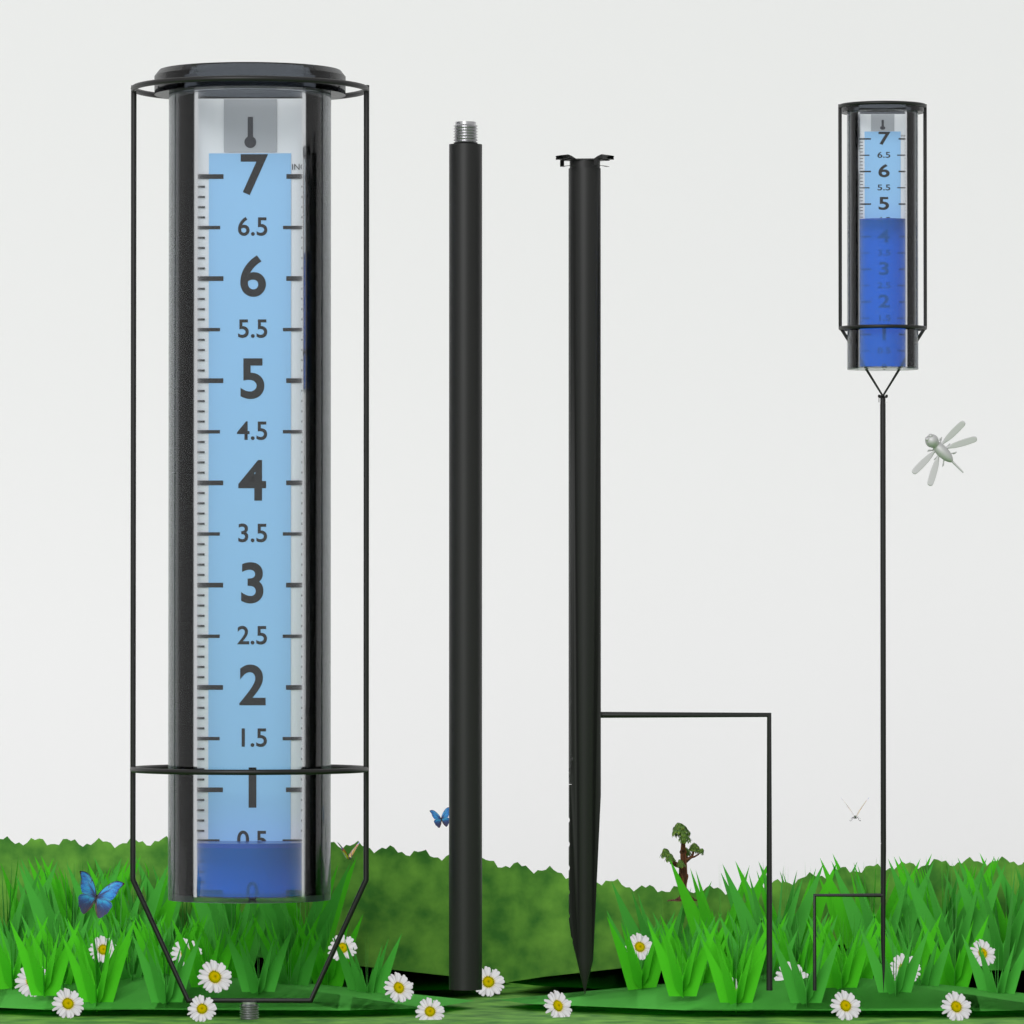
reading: 0.5 in
